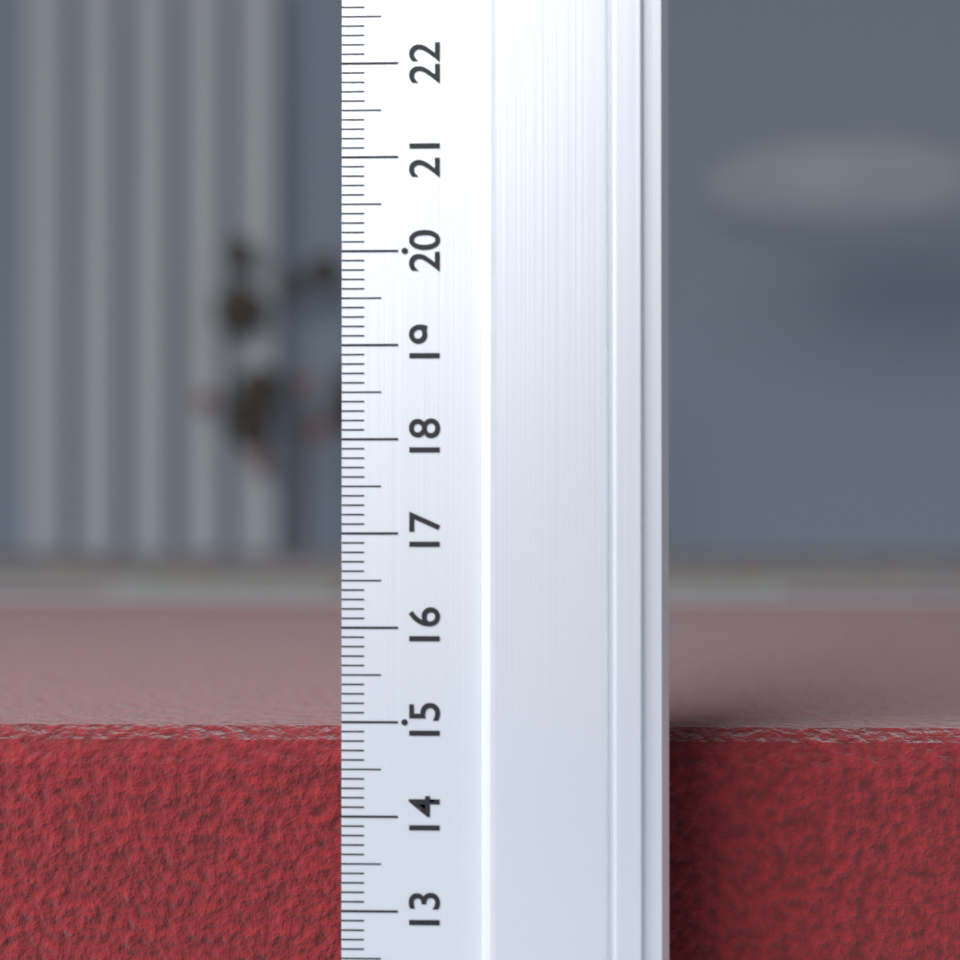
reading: 14.8 (no unit)
